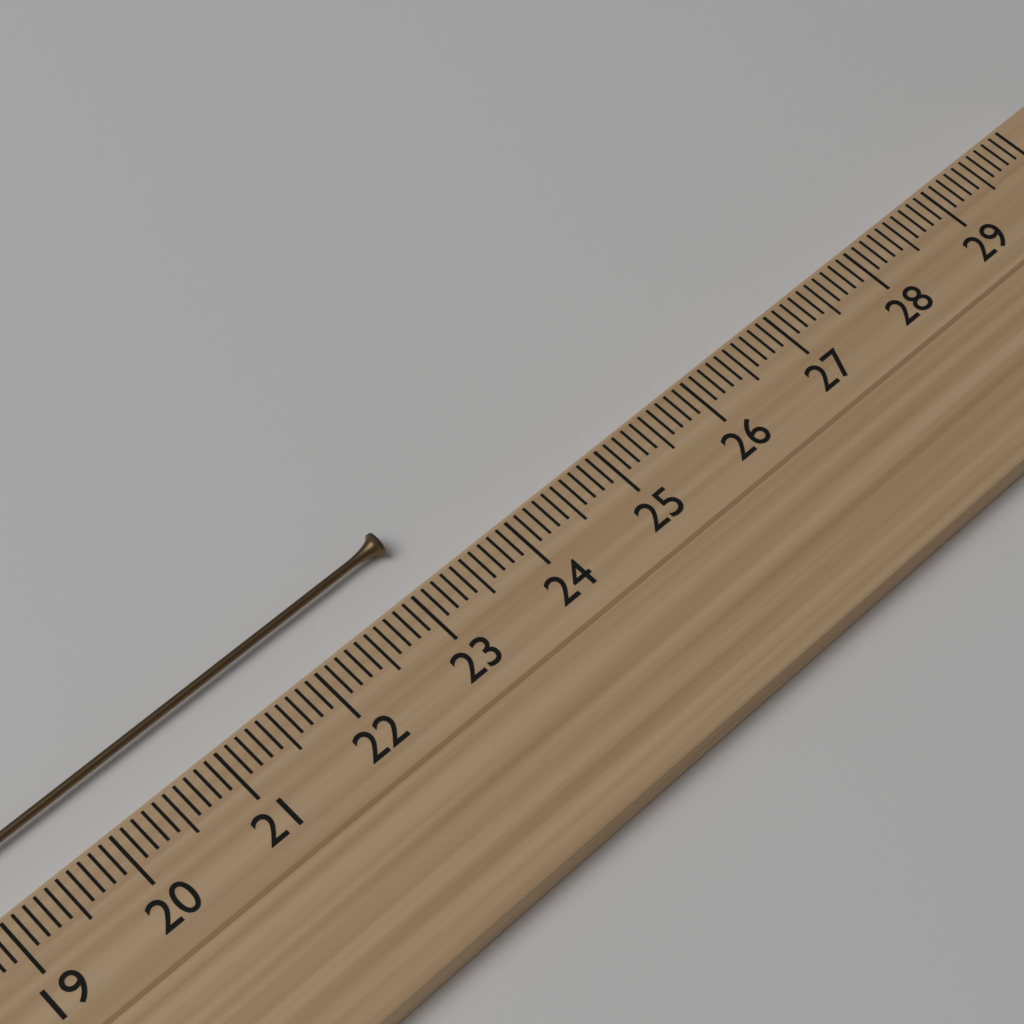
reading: 23.2 cm
